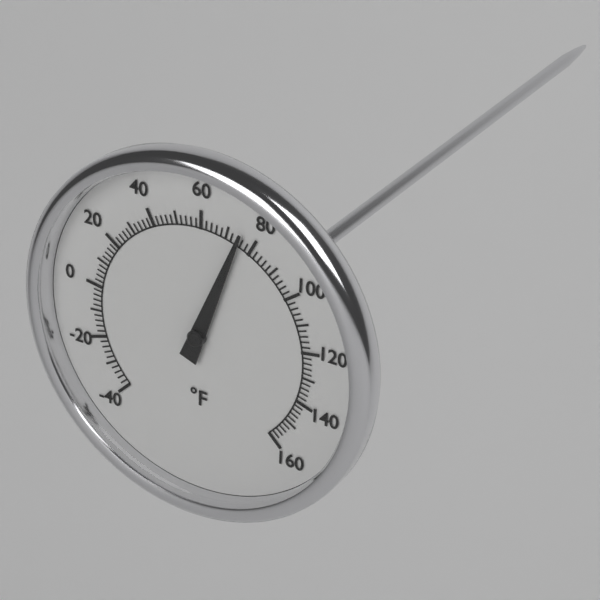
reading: 75 °F
